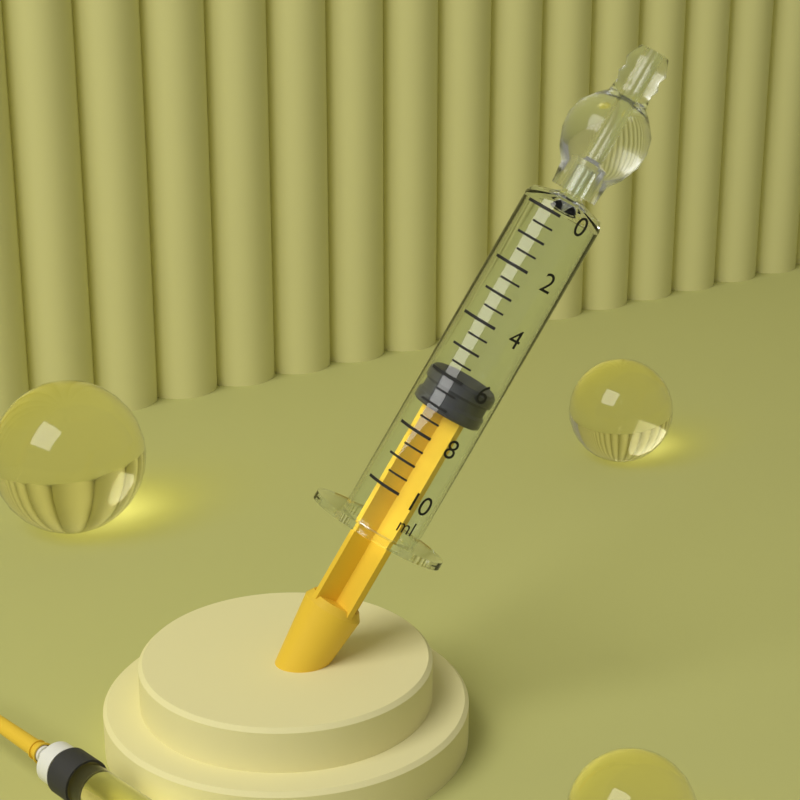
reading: 6.0 ml
